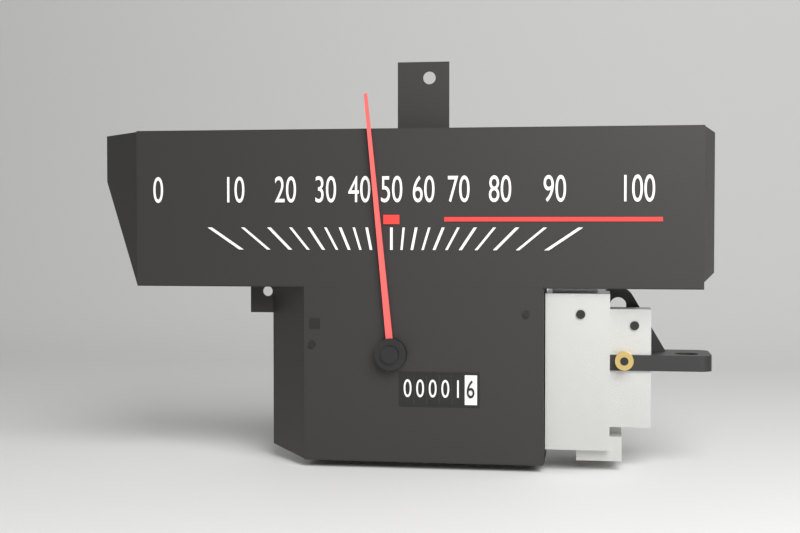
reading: 45 (no unit)
